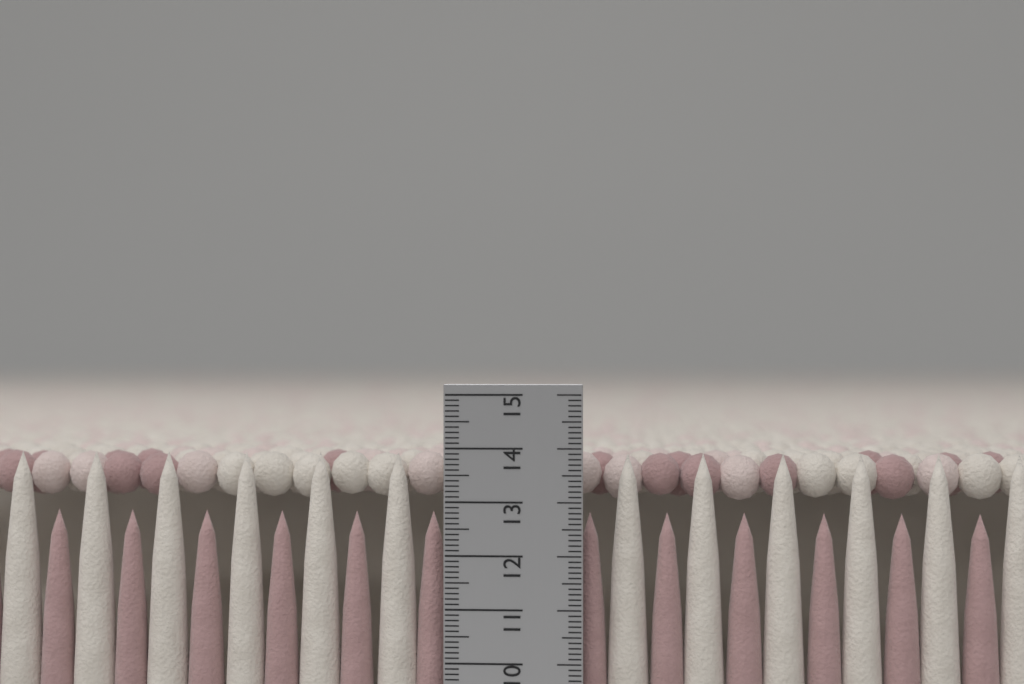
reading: 13.9 cm
